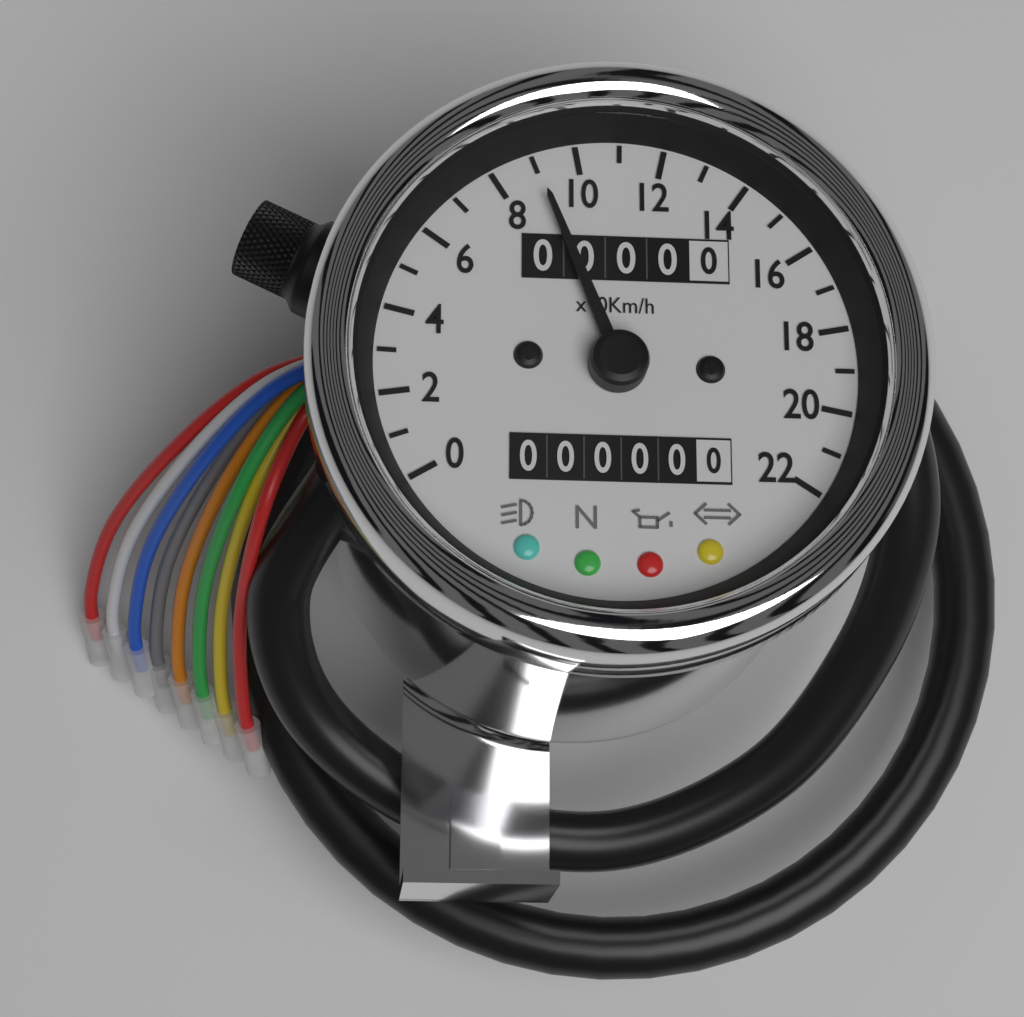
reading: 90 km/h
